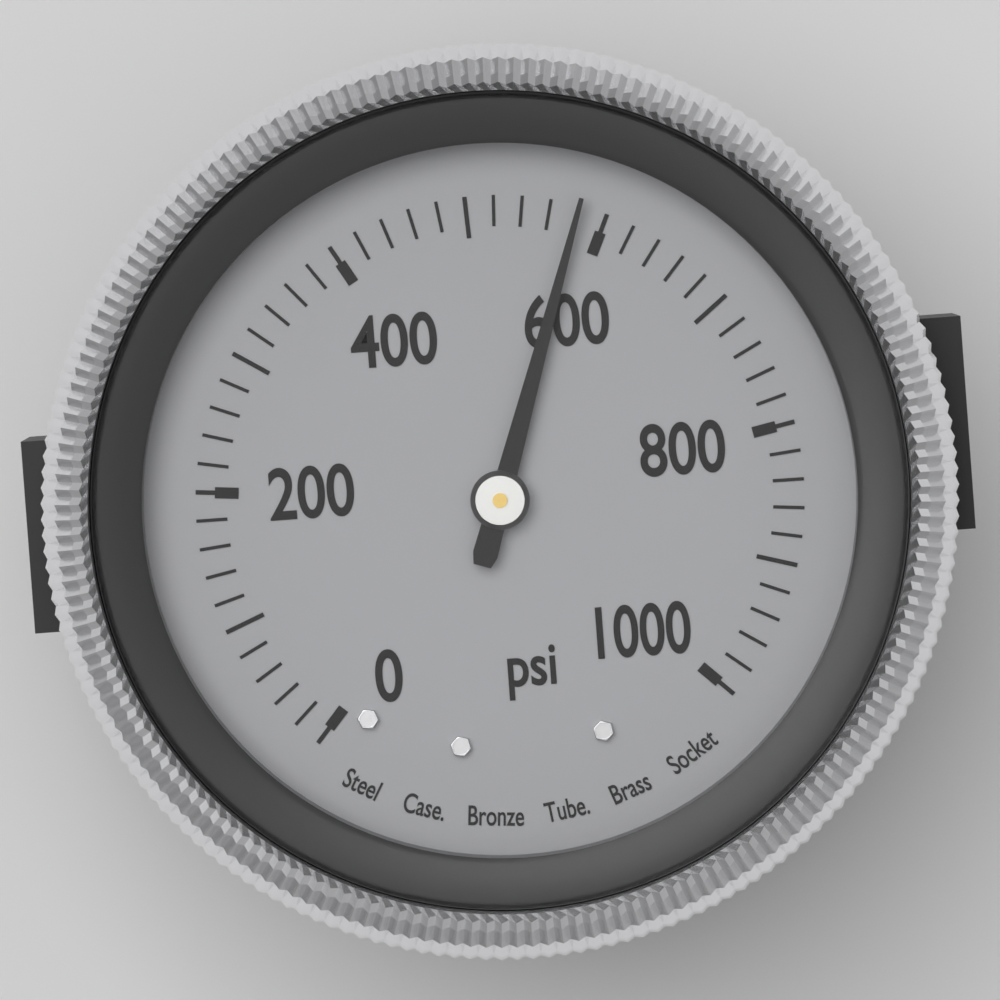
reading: 580 psi
